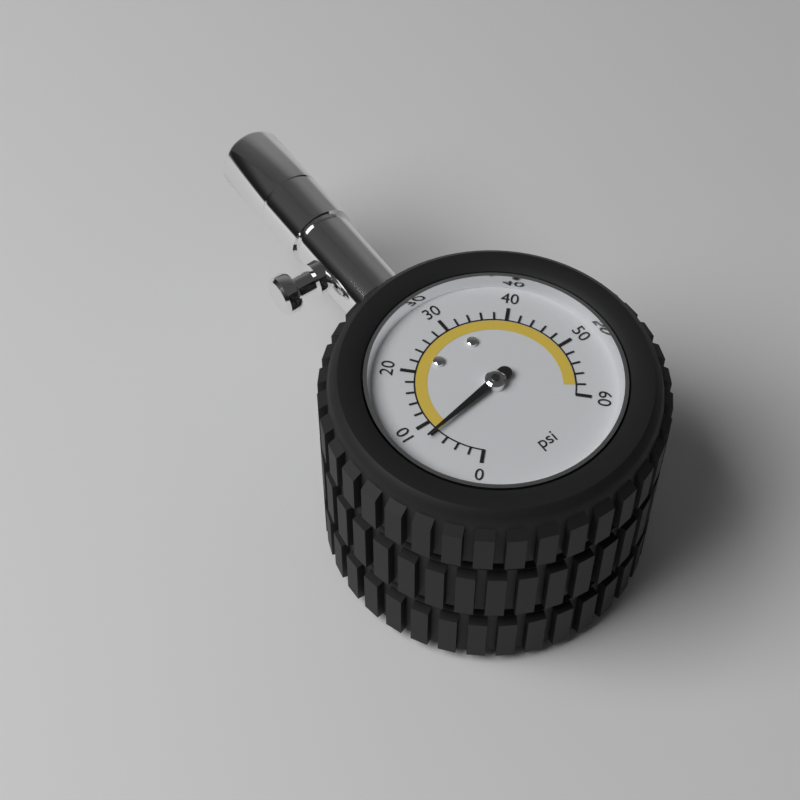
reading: 8 psi
